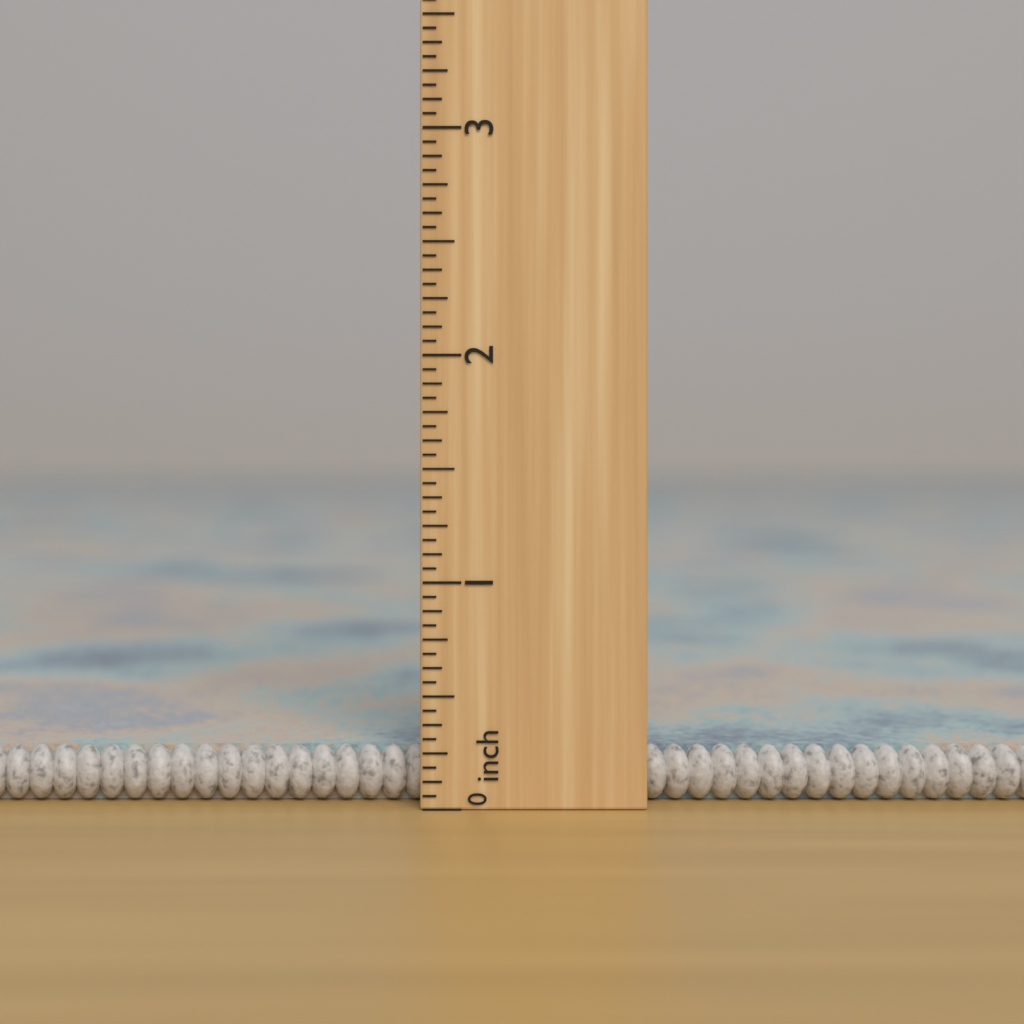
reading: 0.2500 inch
